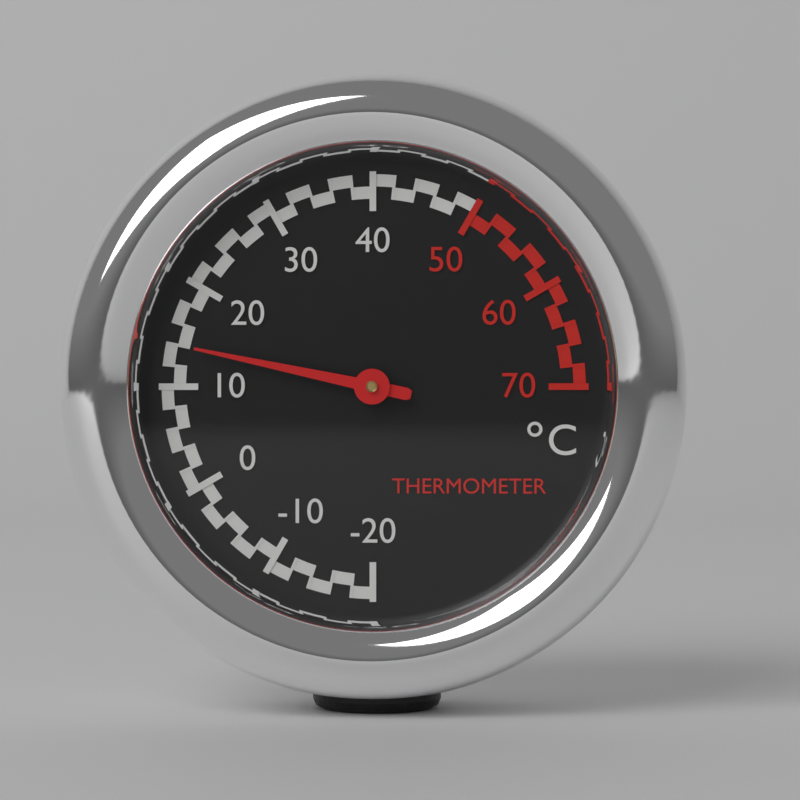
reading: 14 °C
